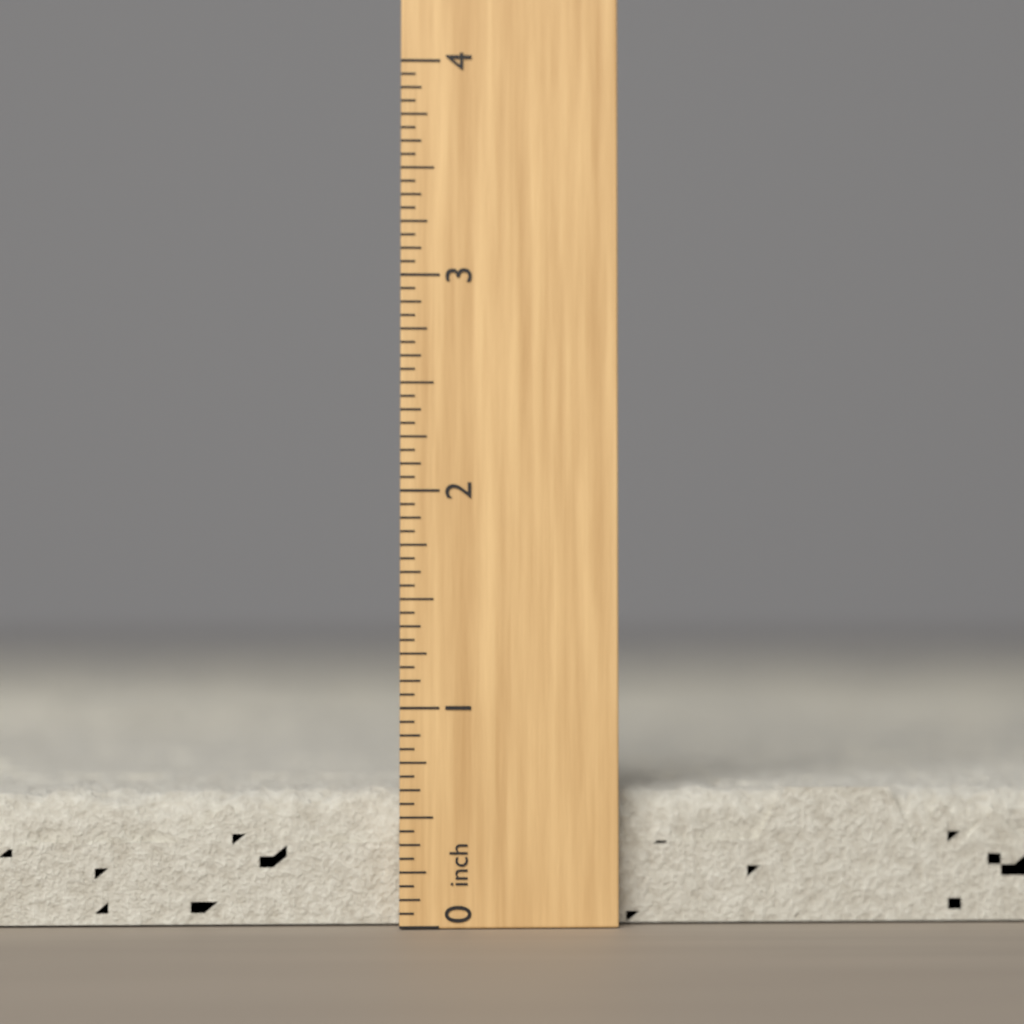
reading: 0.6250 inch
